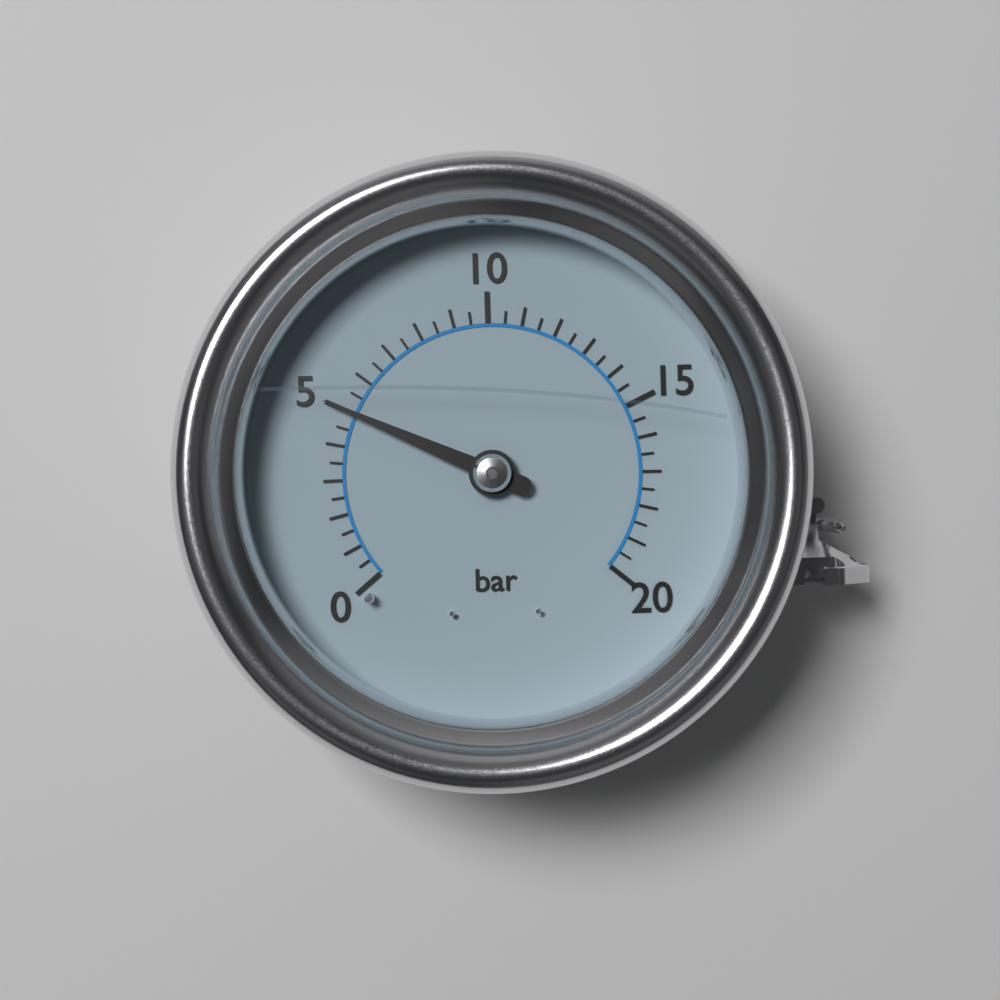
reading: 5.0 bar
